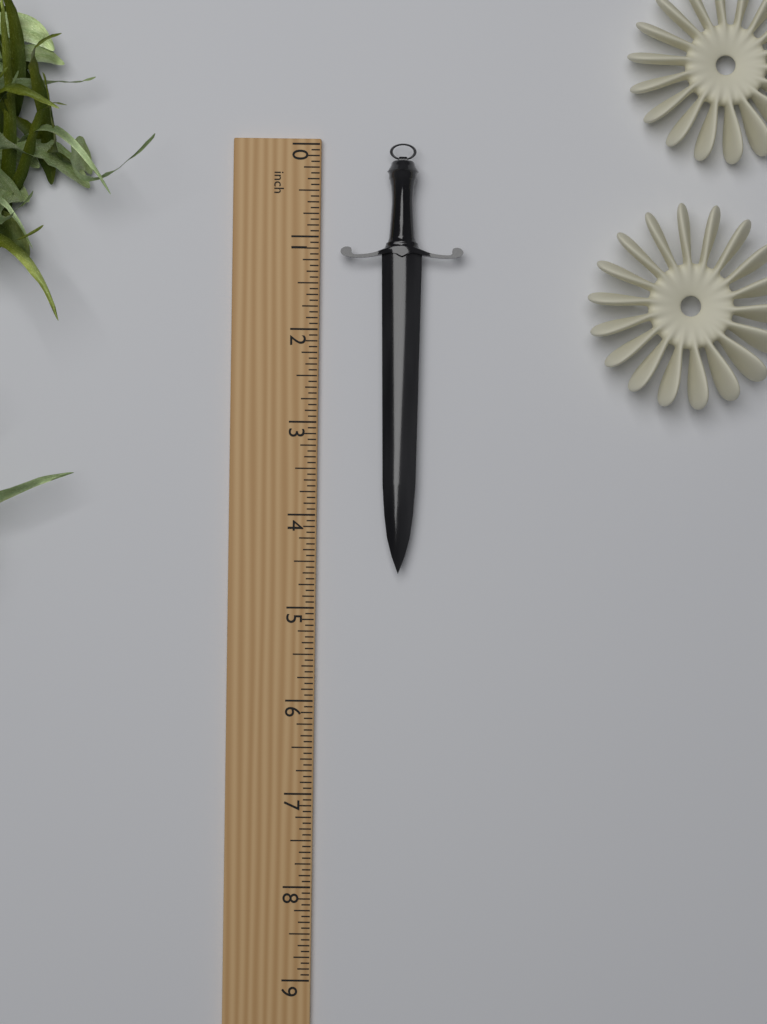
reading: 4.6250 inch
